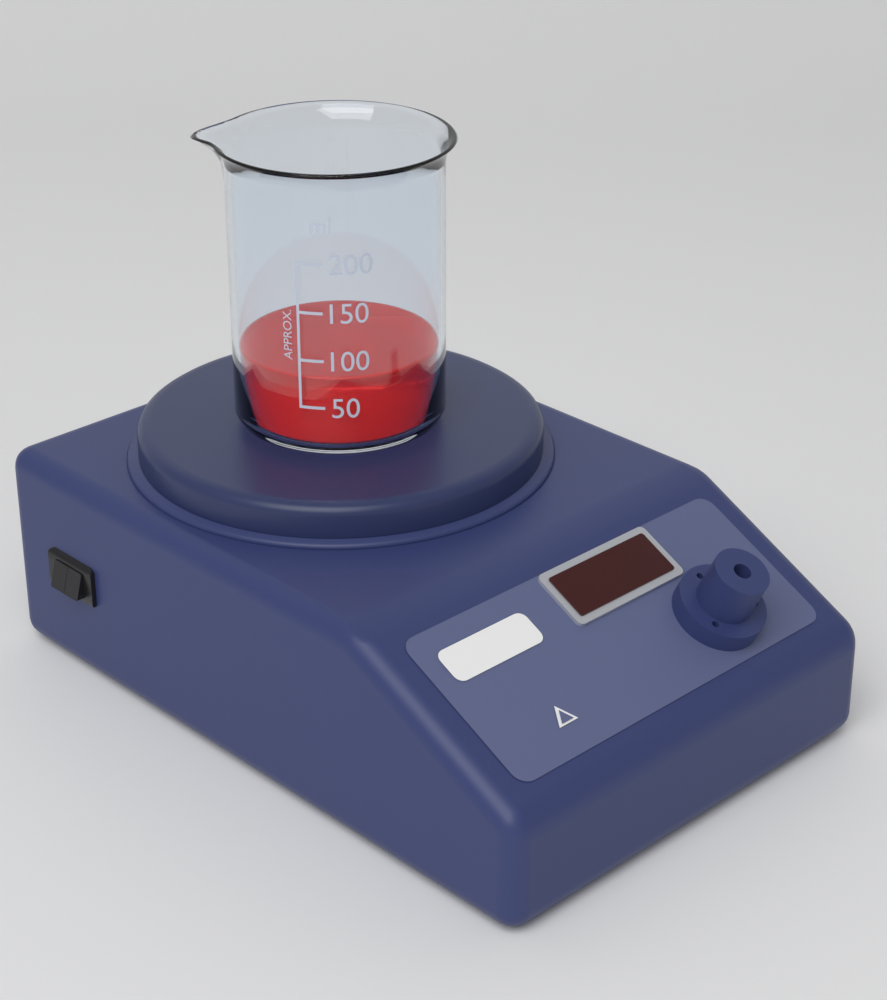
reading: 80 ml
